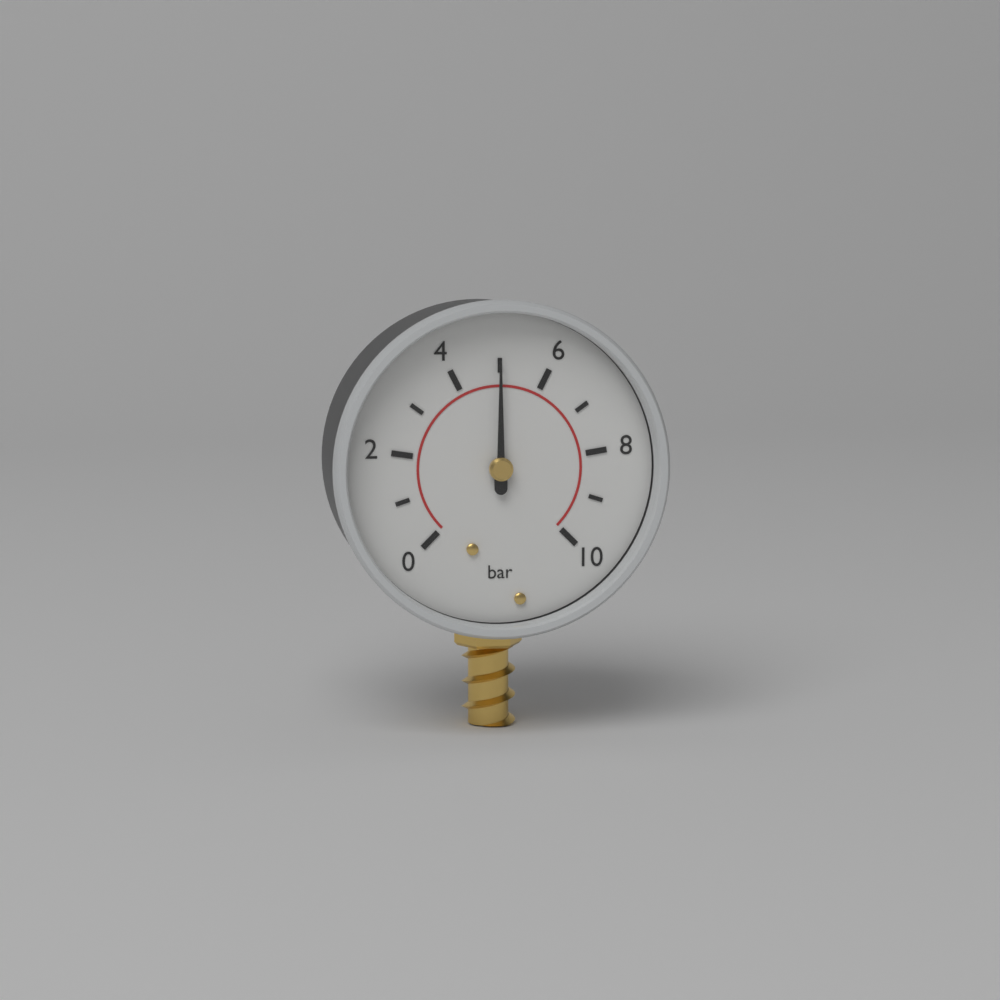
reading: 5 bar
